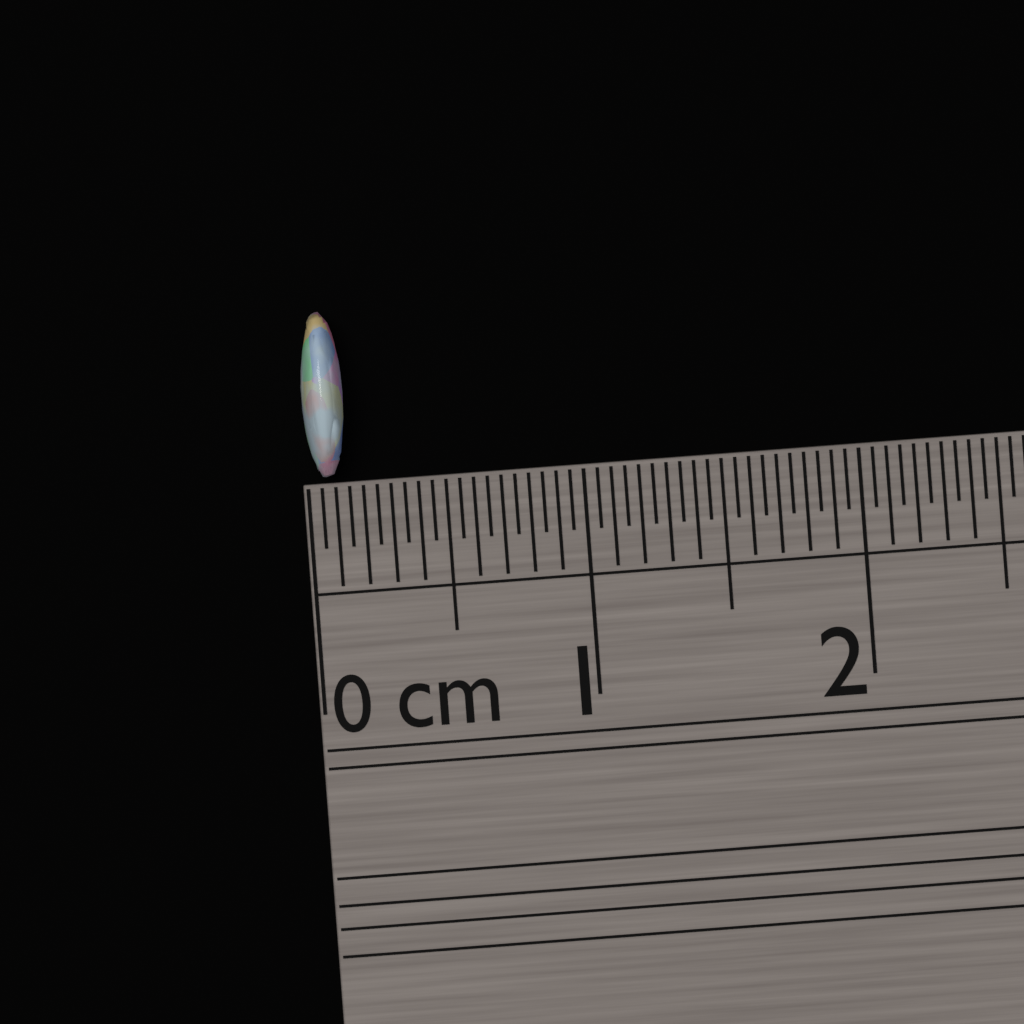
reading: 0.15 cm
